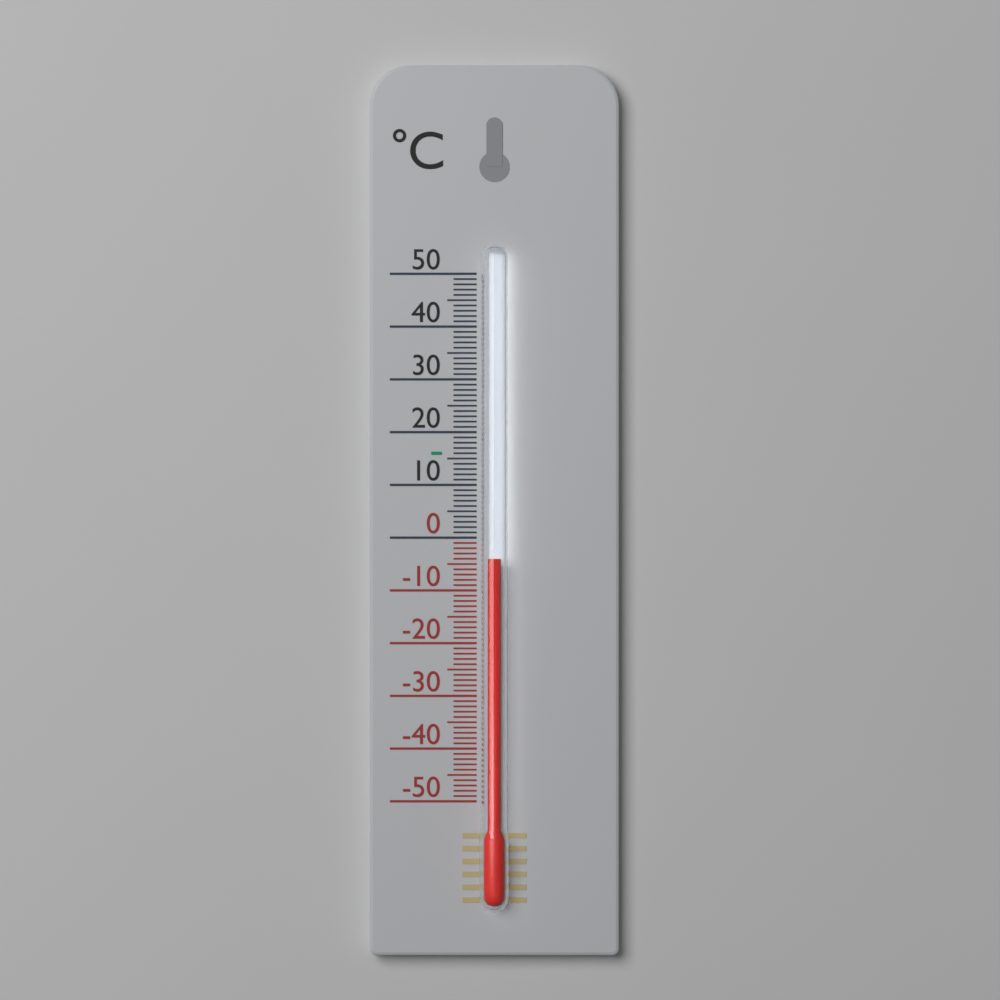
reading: -4 °C
